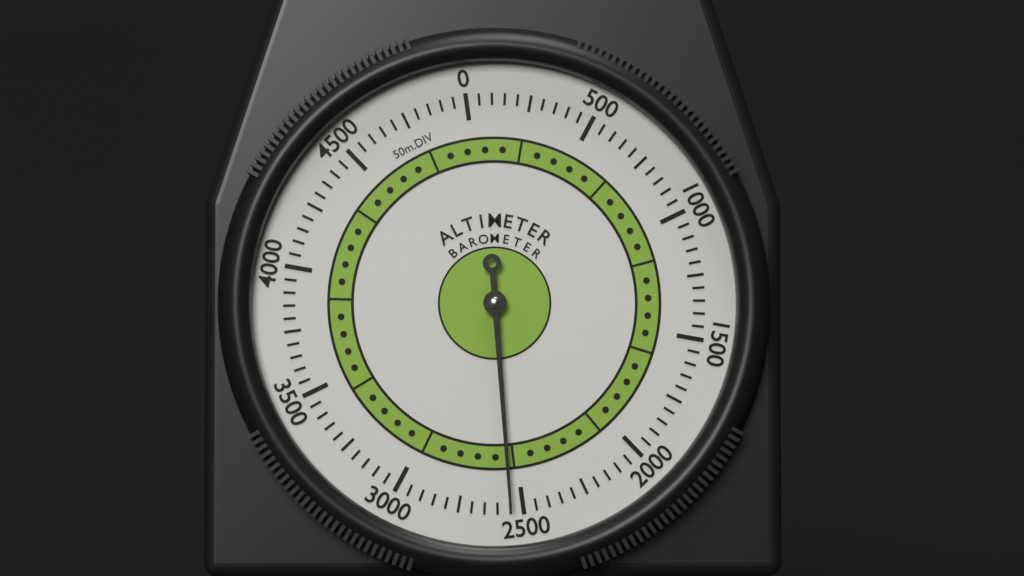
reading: 2550 m
